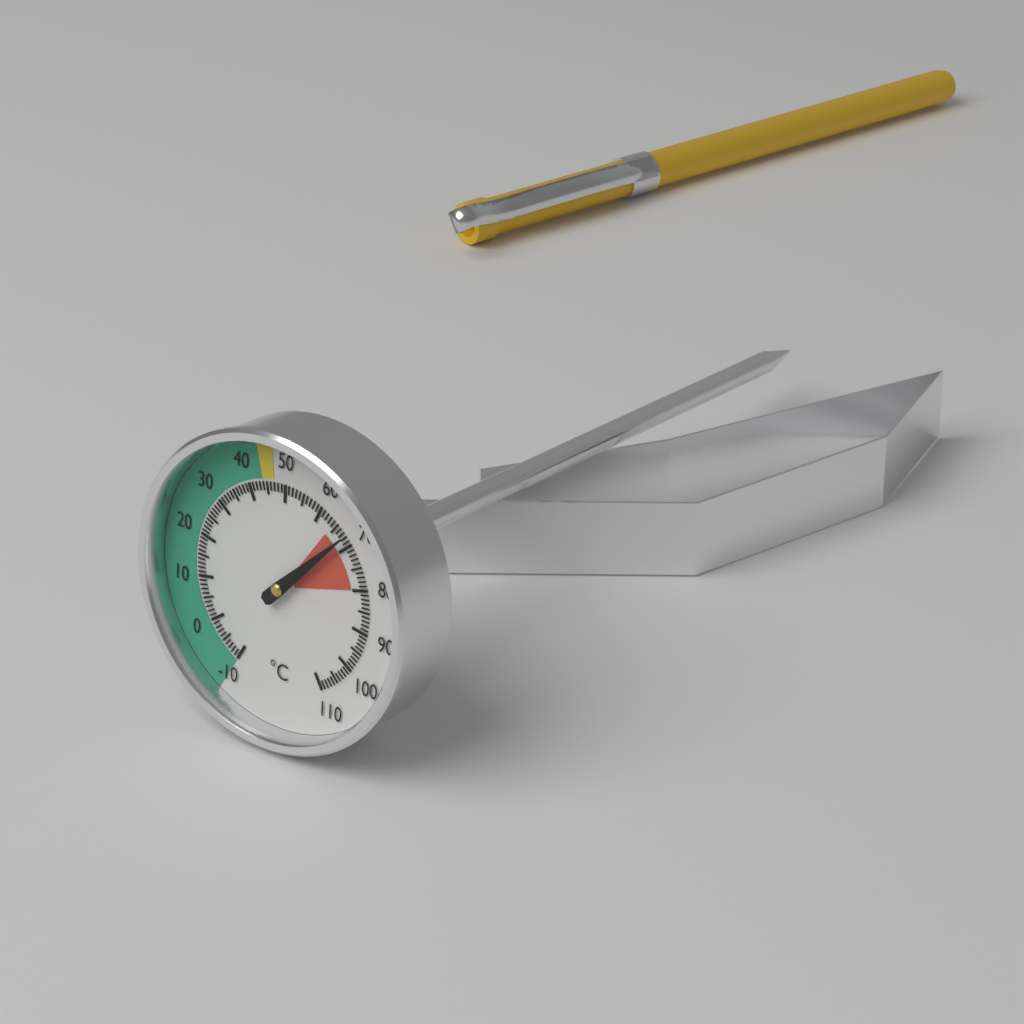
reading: 68 °C
